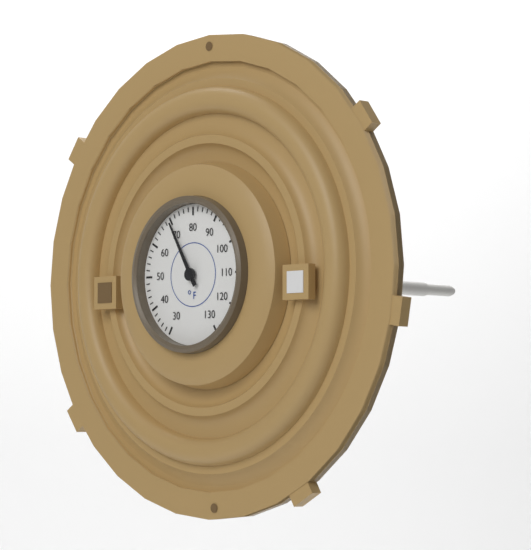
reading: 70 °F
